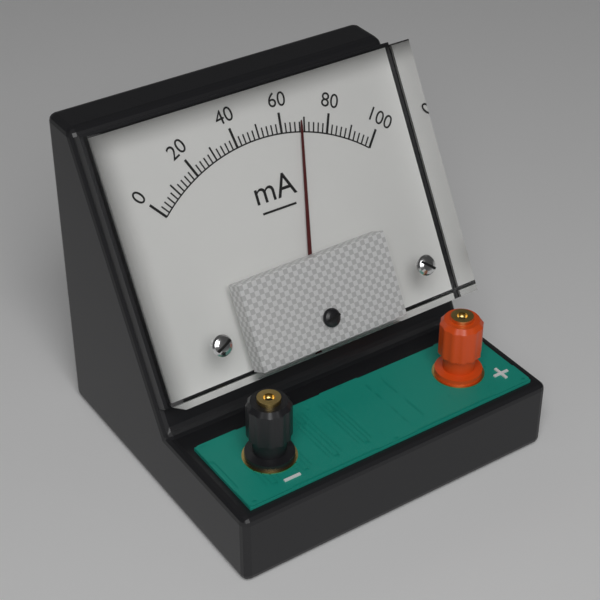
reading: 68 mA
